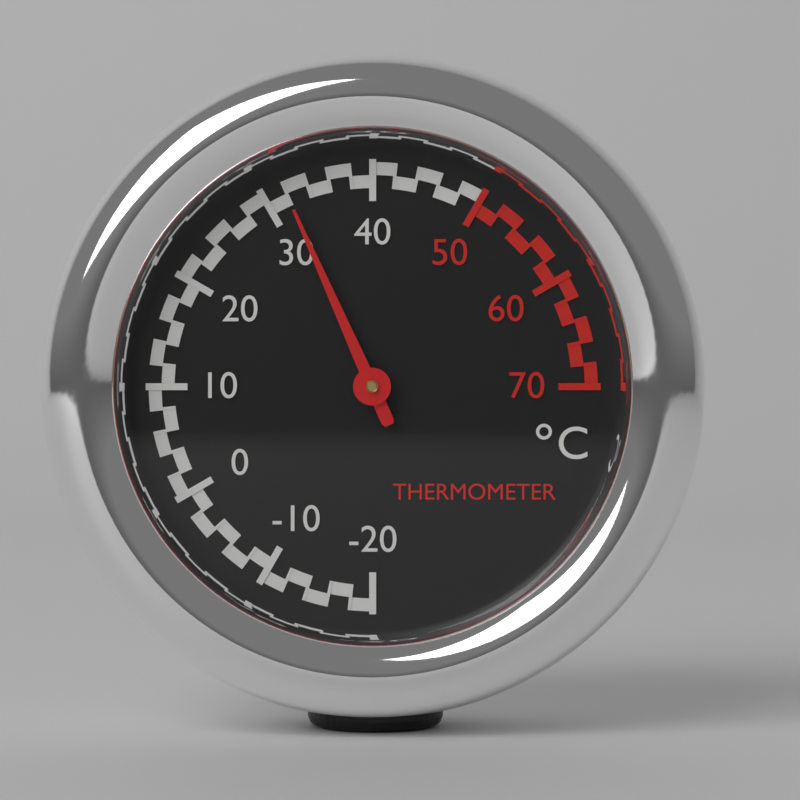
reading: 32 °C
